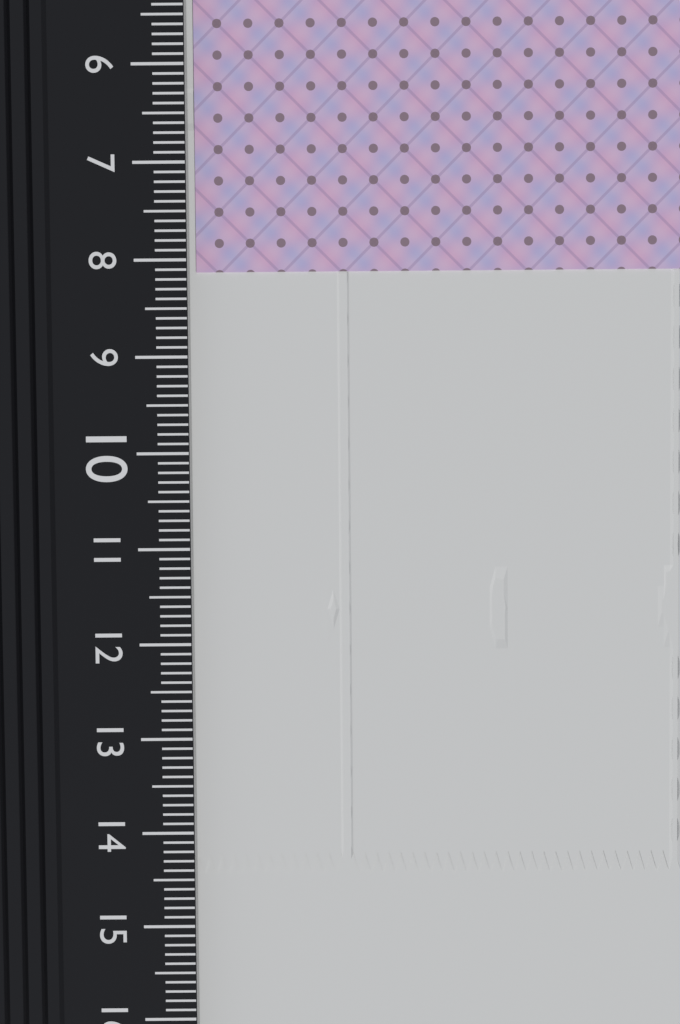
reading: 8.1 cm
